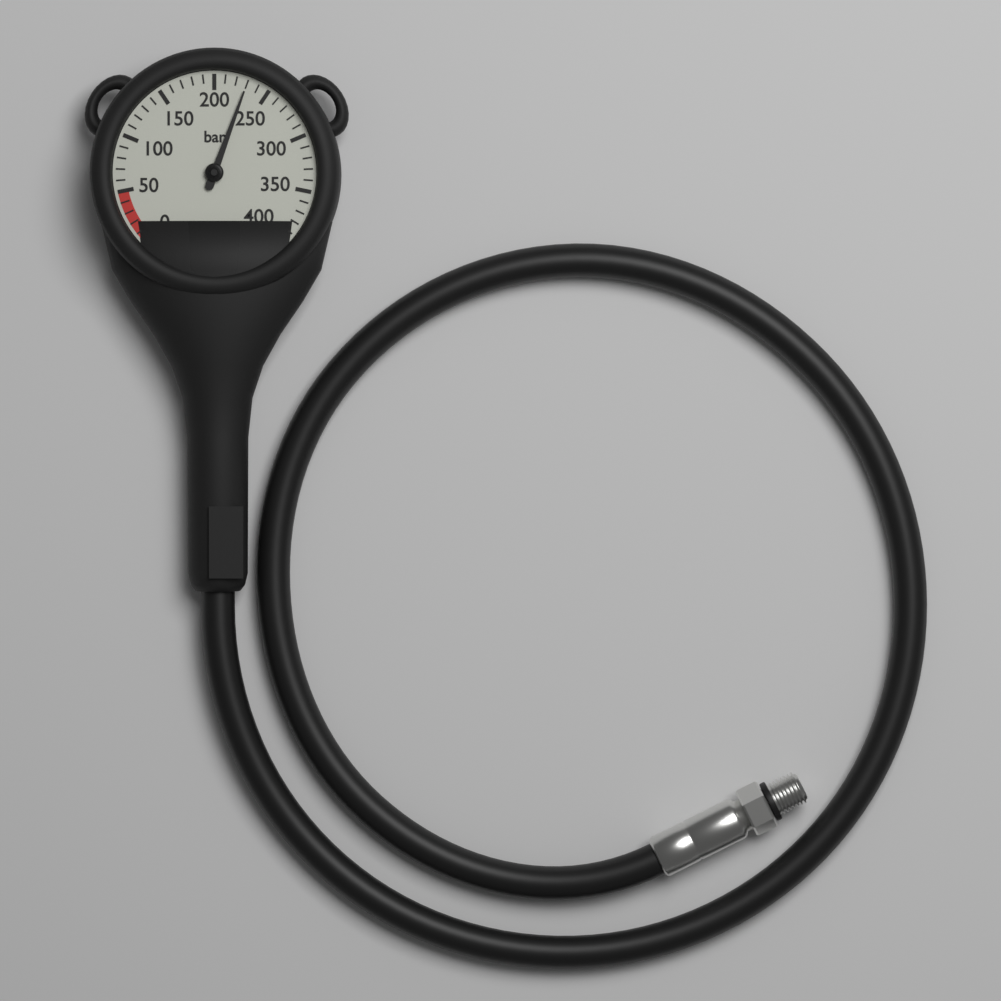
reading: 230 bar
